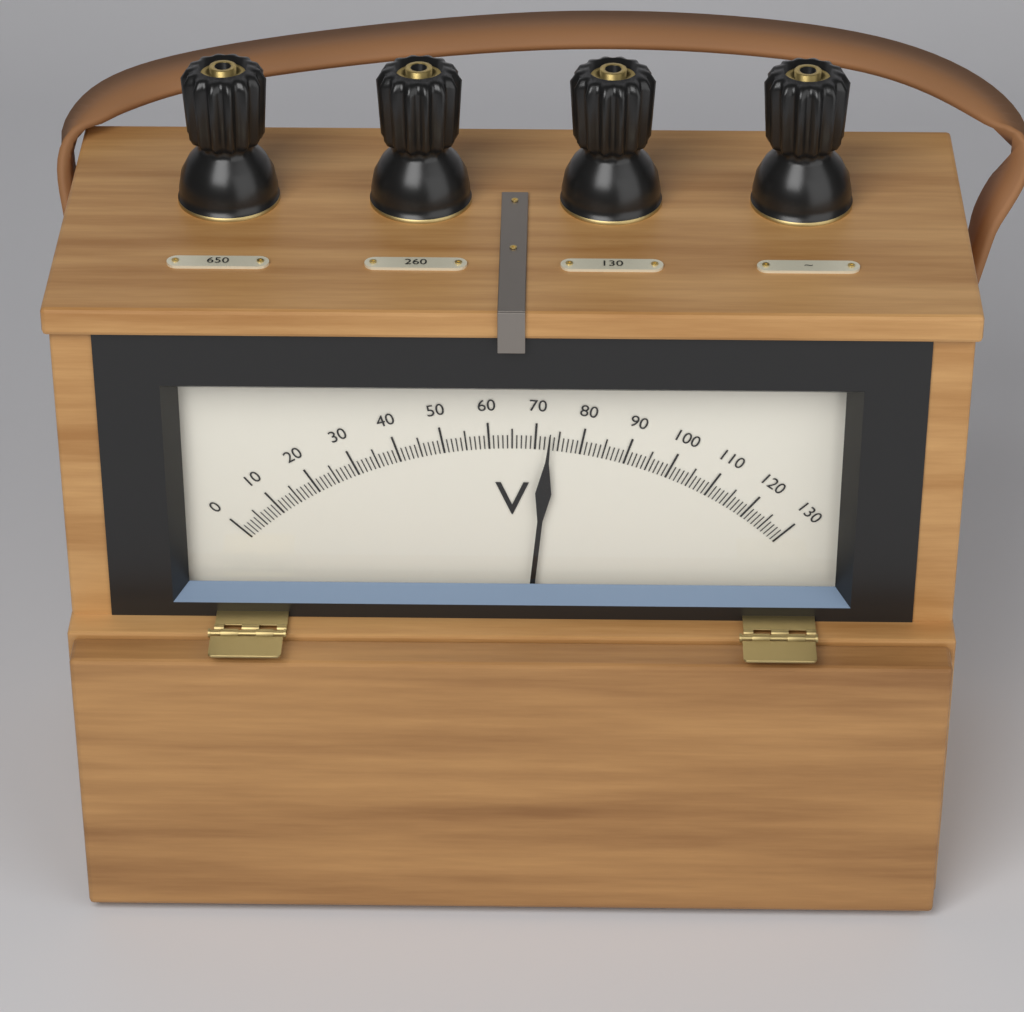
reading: 73 V
